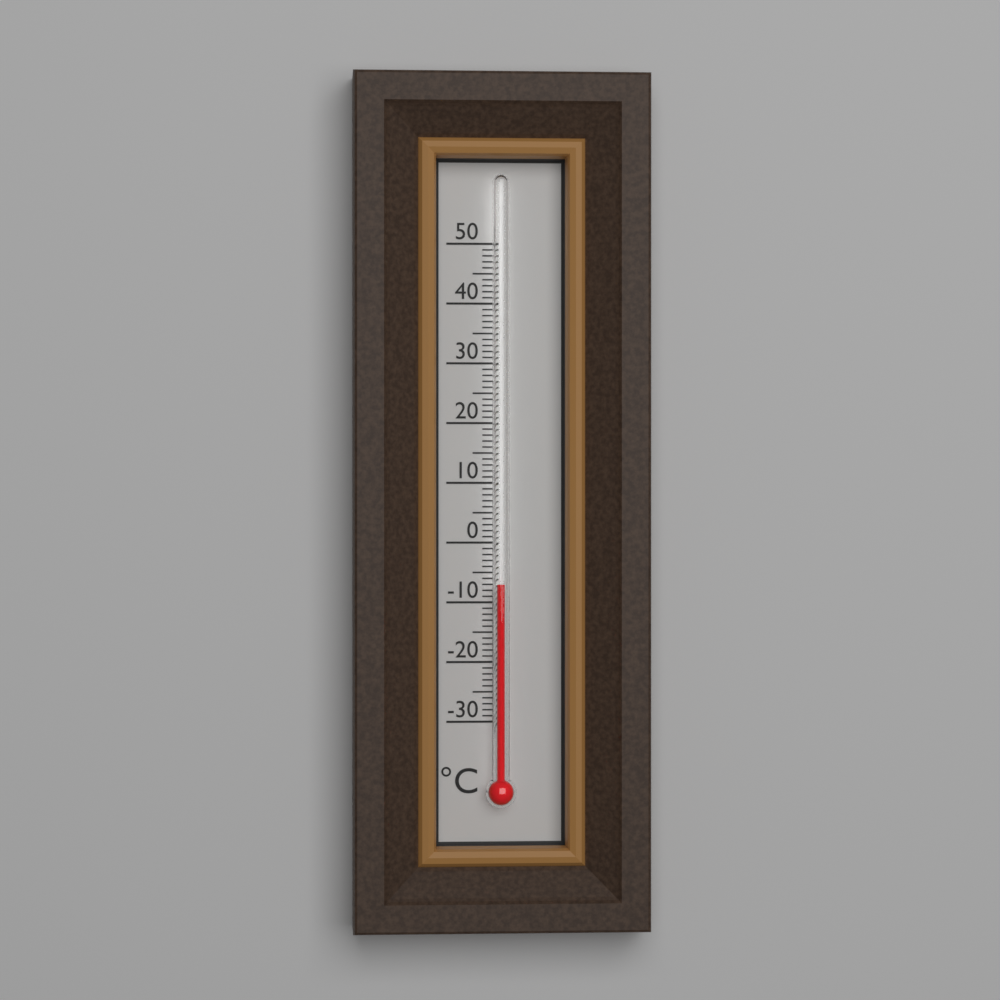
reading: -7 °C
